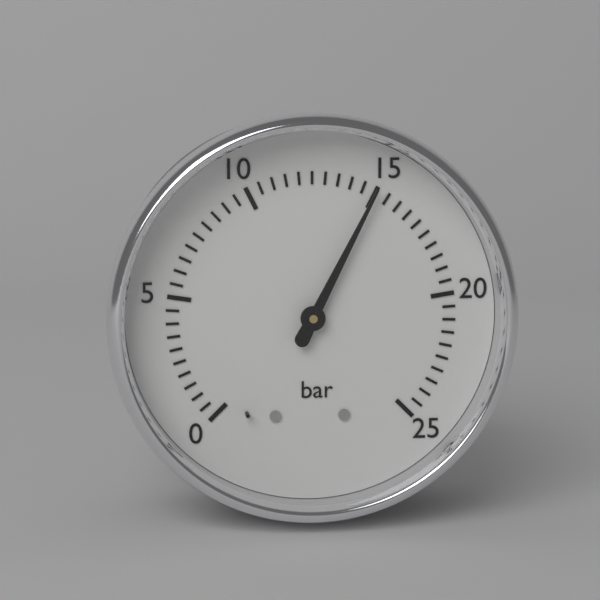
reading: 15.0 bar
